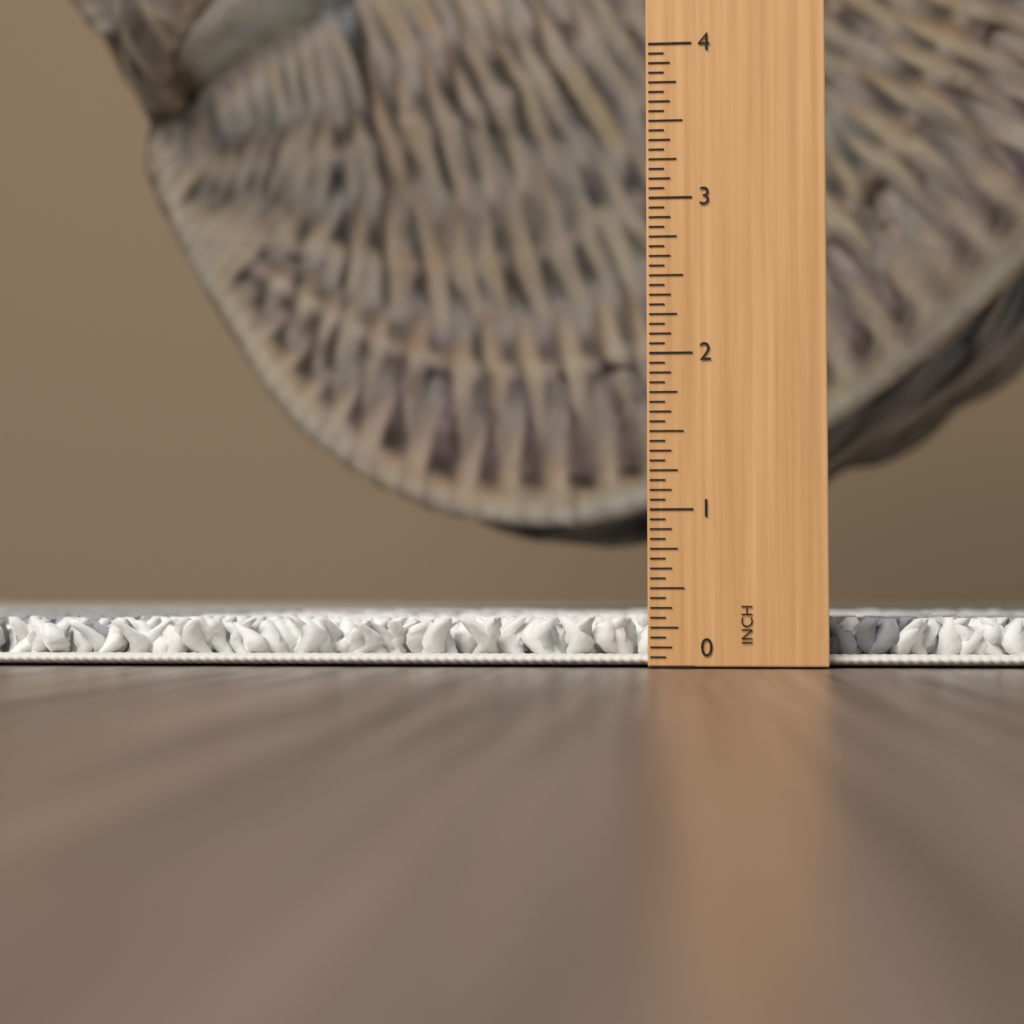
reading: 0.3125 in
